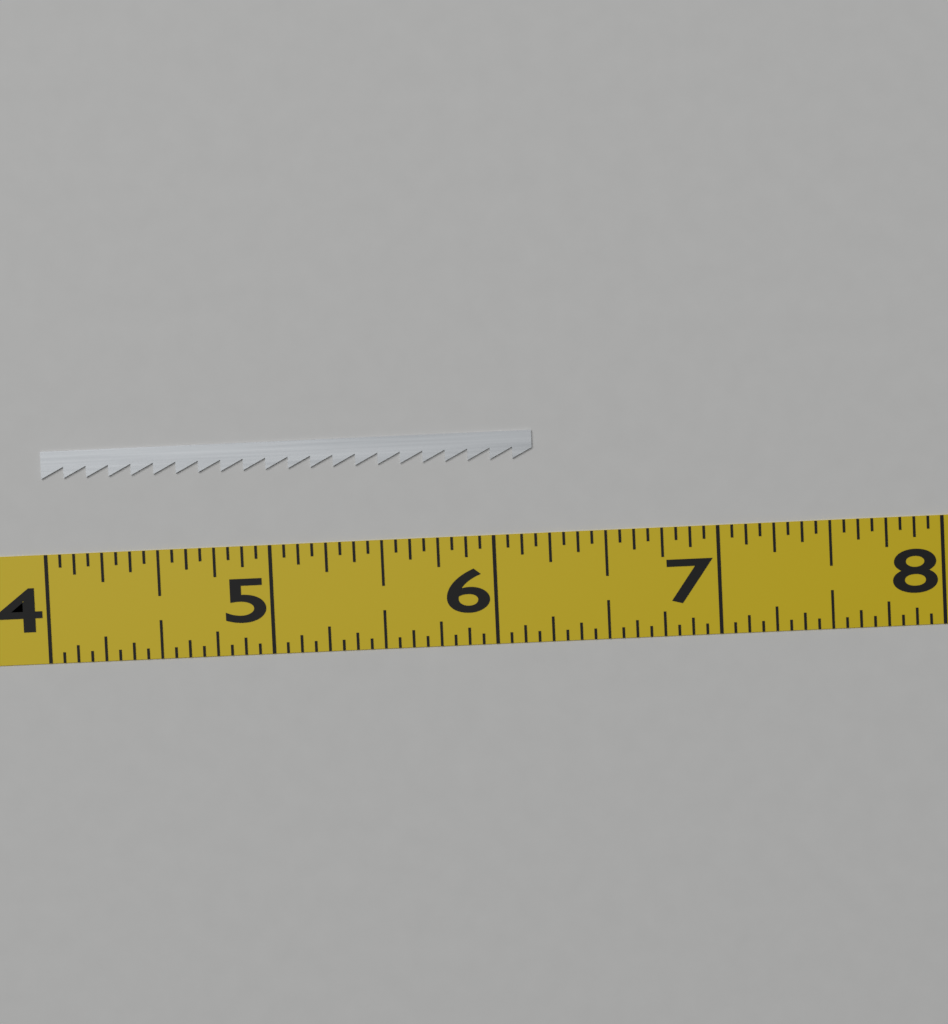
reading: 6.1875 (no unit)
